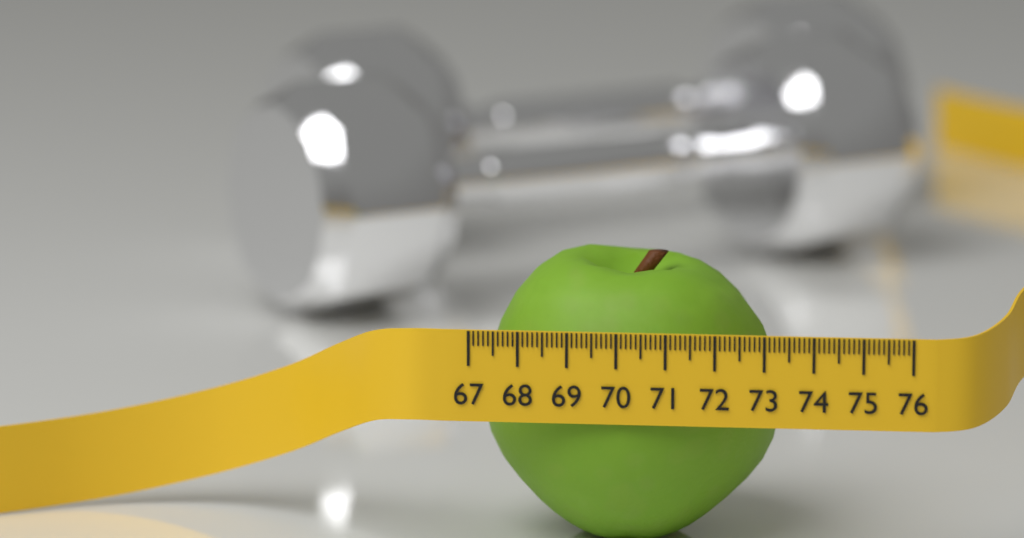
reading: 73.2 (no unit)
